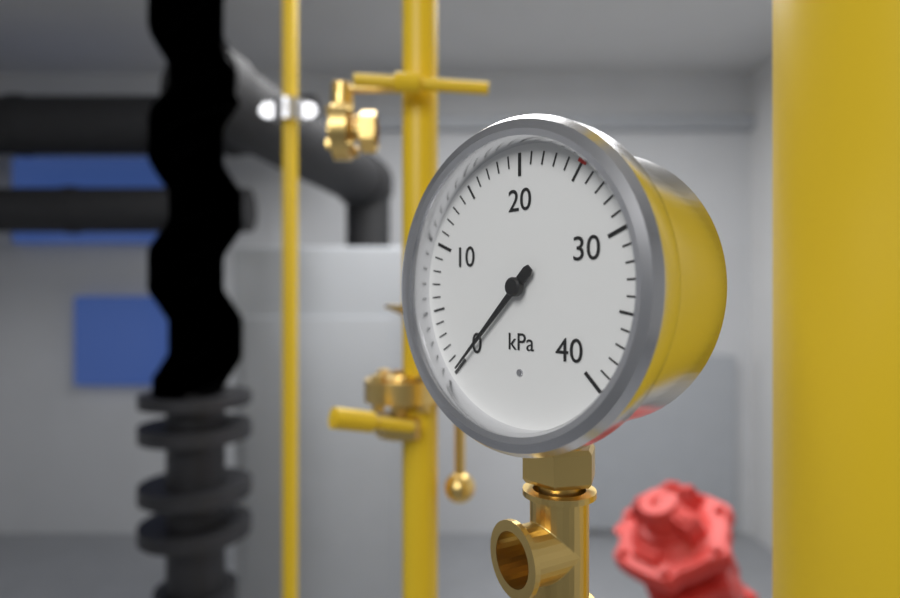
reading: 0 kPa
